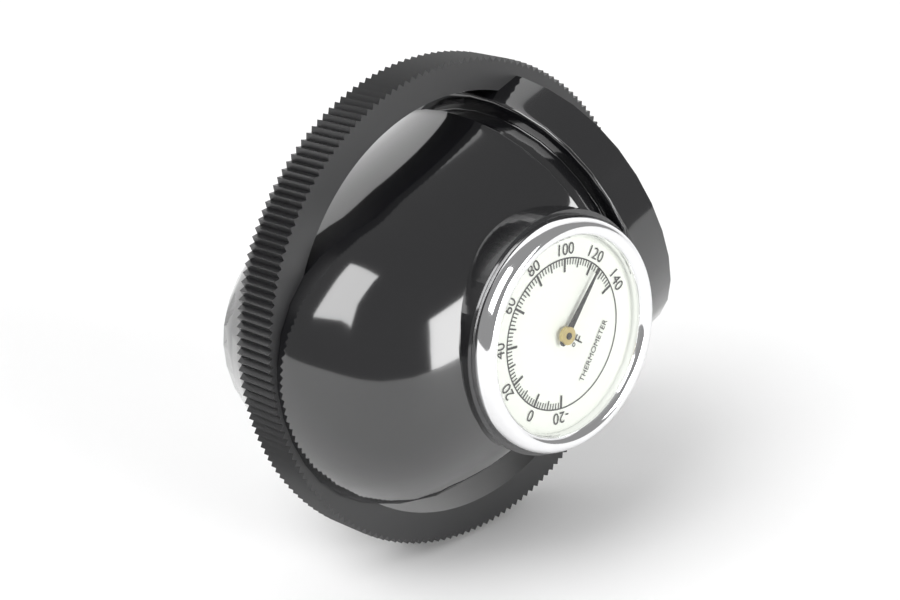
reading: 124 °F
